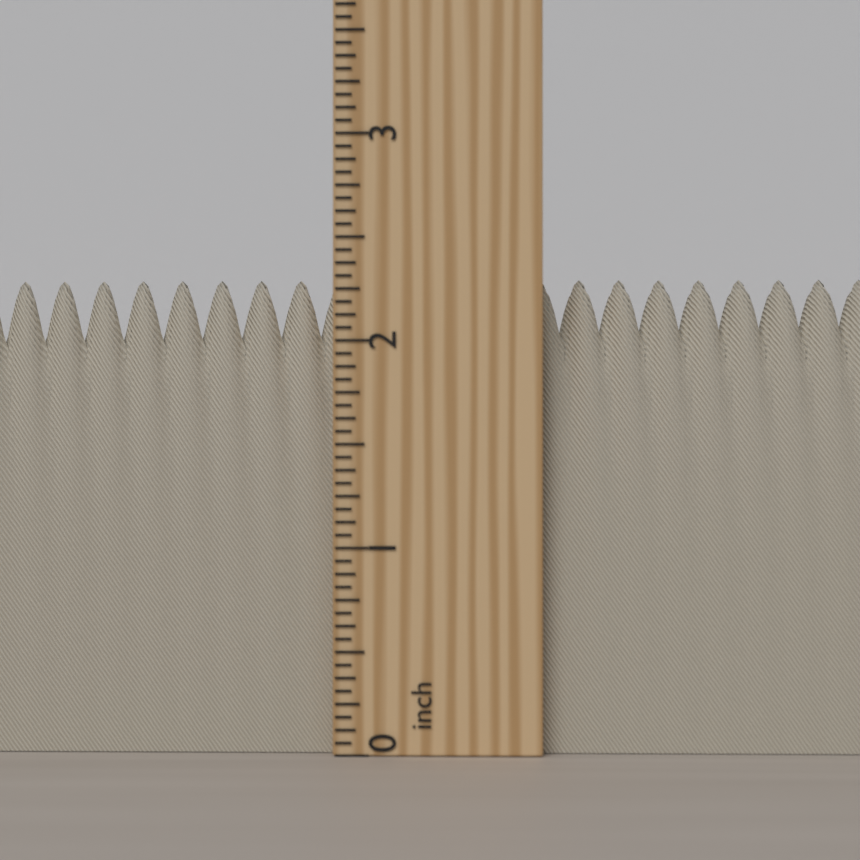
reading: 2.3125 inch
